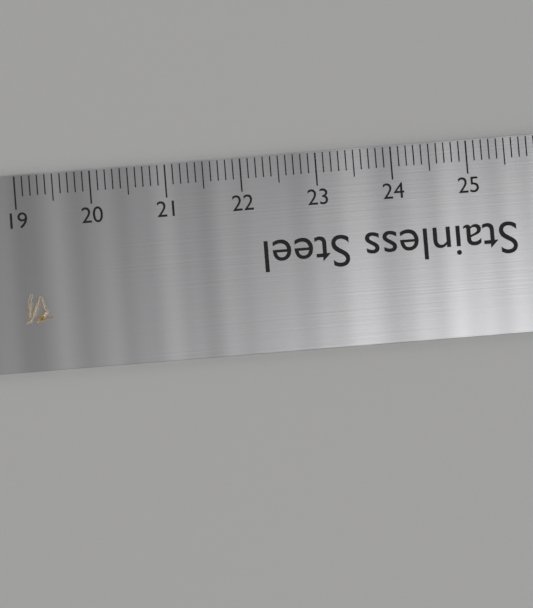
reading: 19.4 (no unit)
